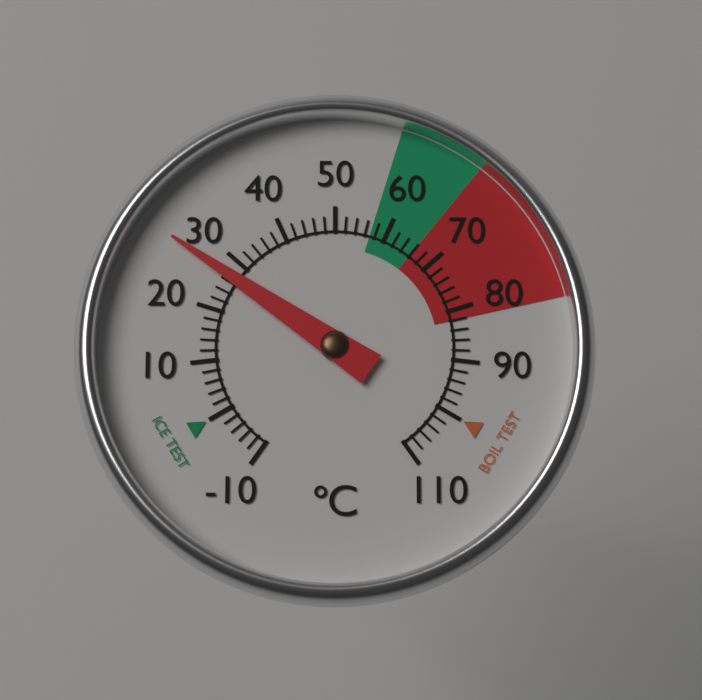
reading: 27 °C
